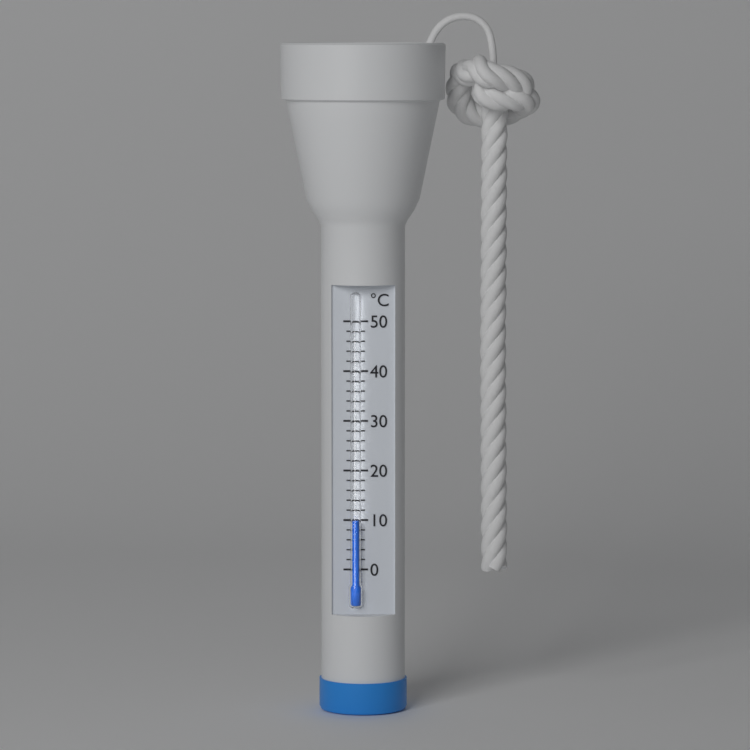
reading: 10 °C
